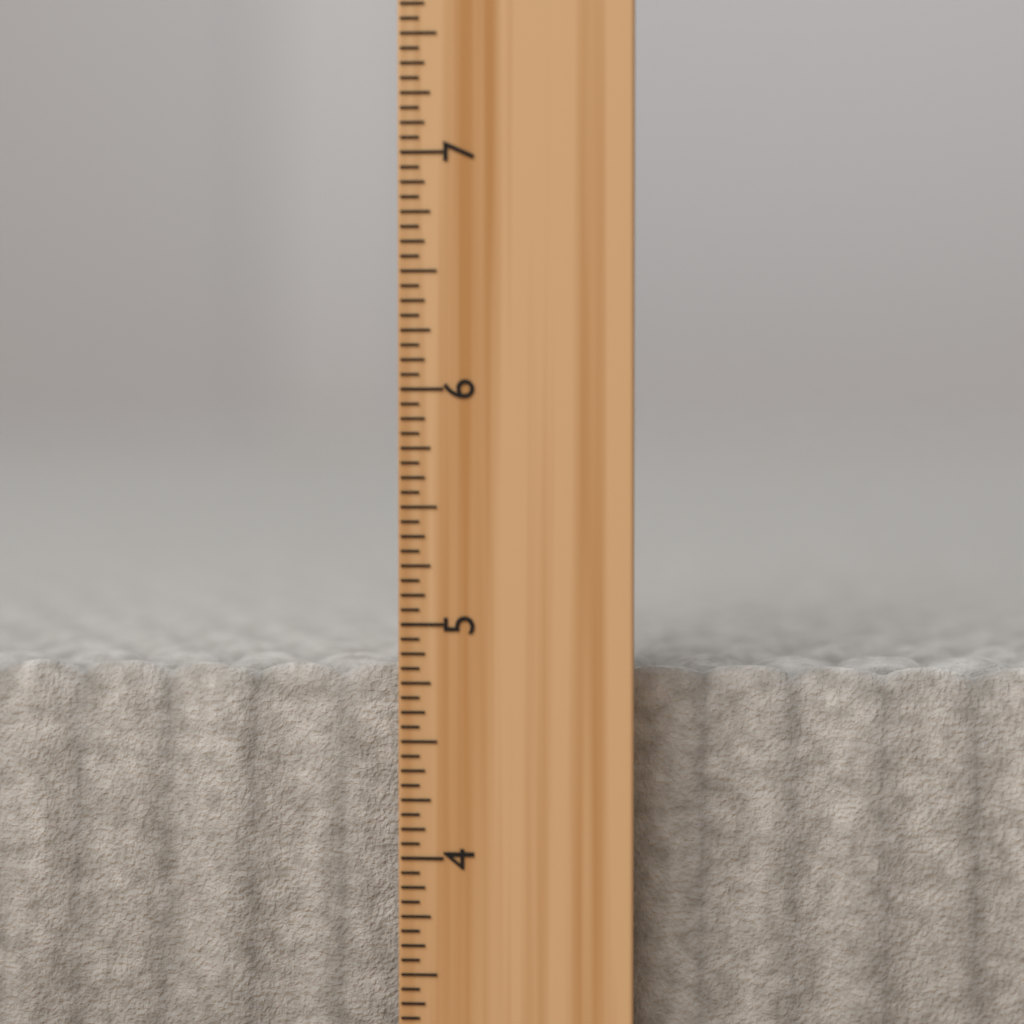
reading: 4.8125 inch
